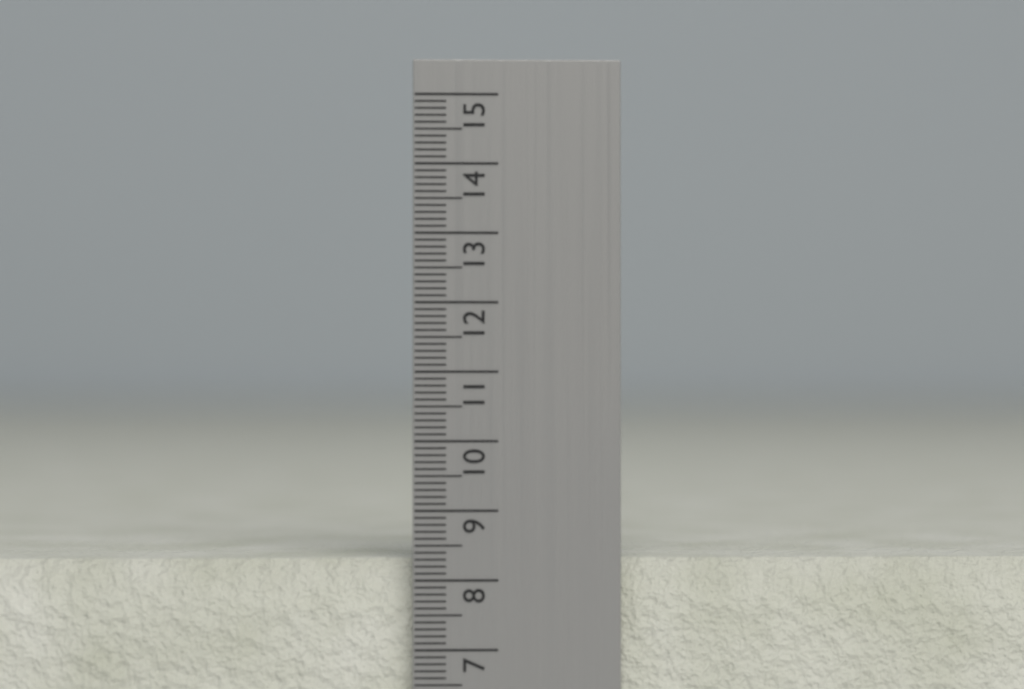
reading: 8.3 cm
